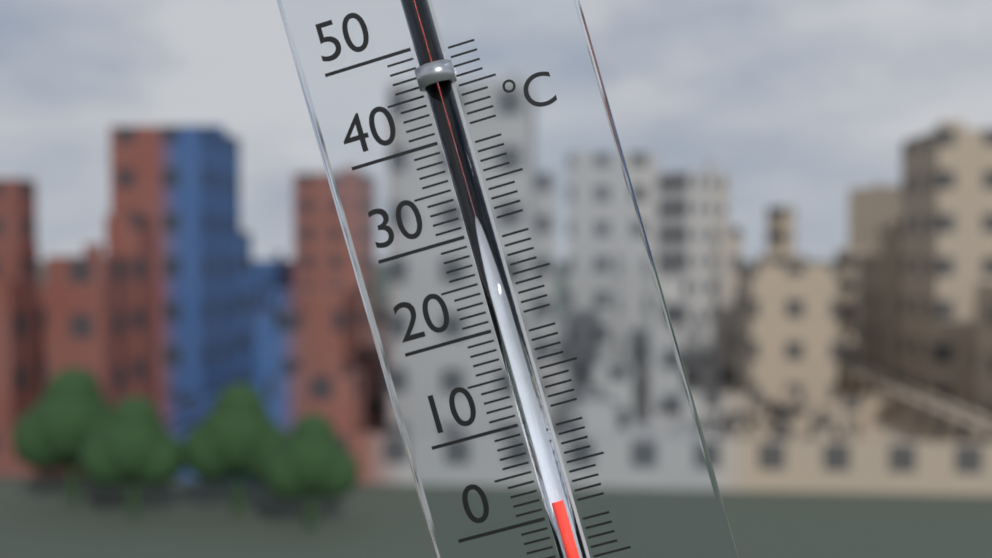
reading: 2 °C
